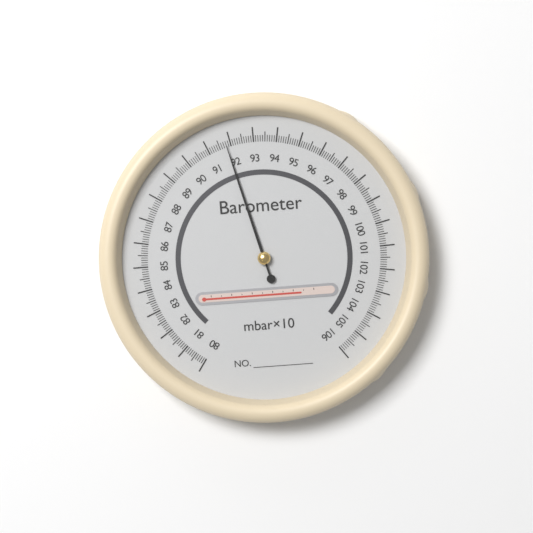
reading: 91.8 mbar×10
